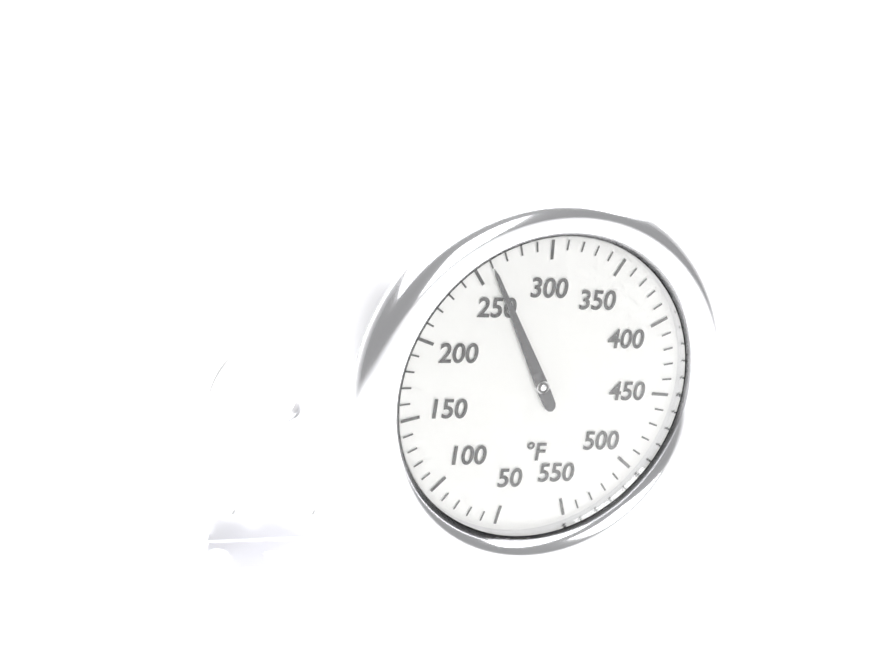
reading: 260 °F
